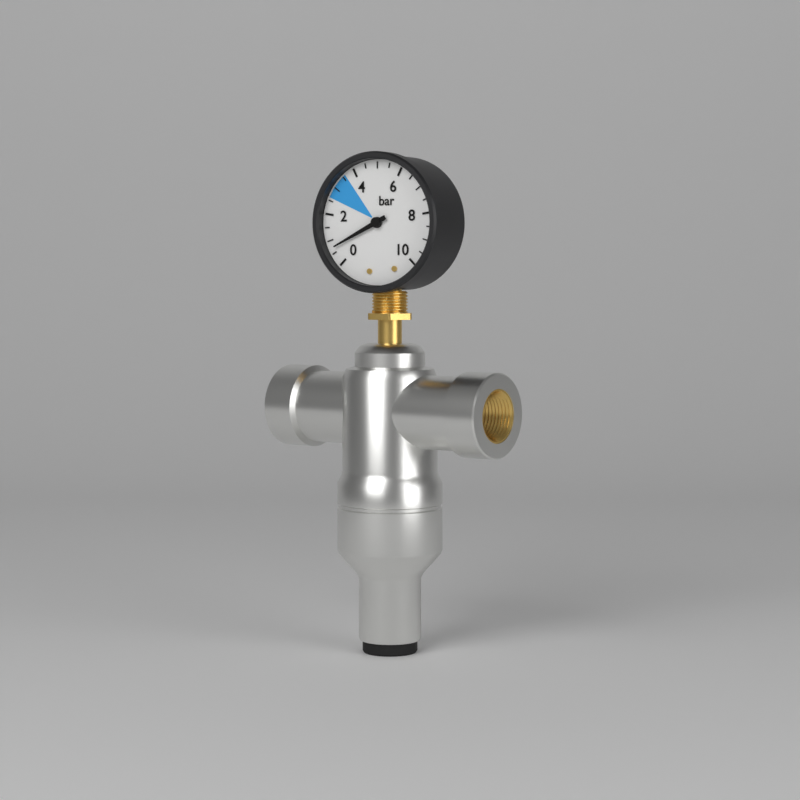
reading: 0.7 bar
